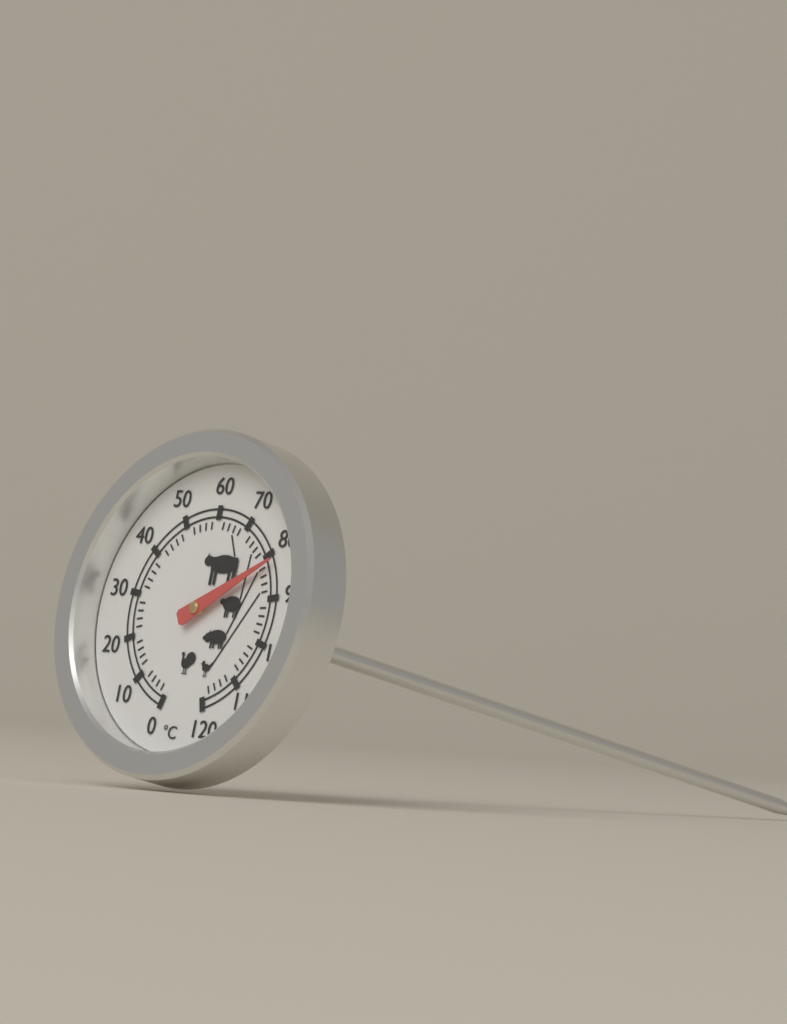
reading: 82 °C
